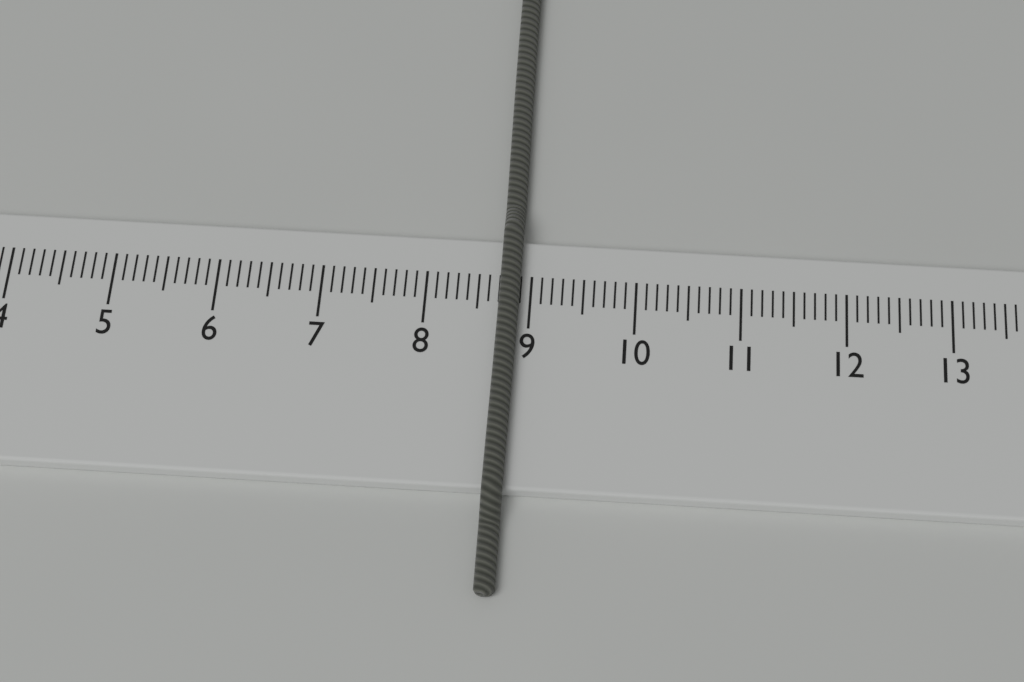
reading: 8.9 cm
